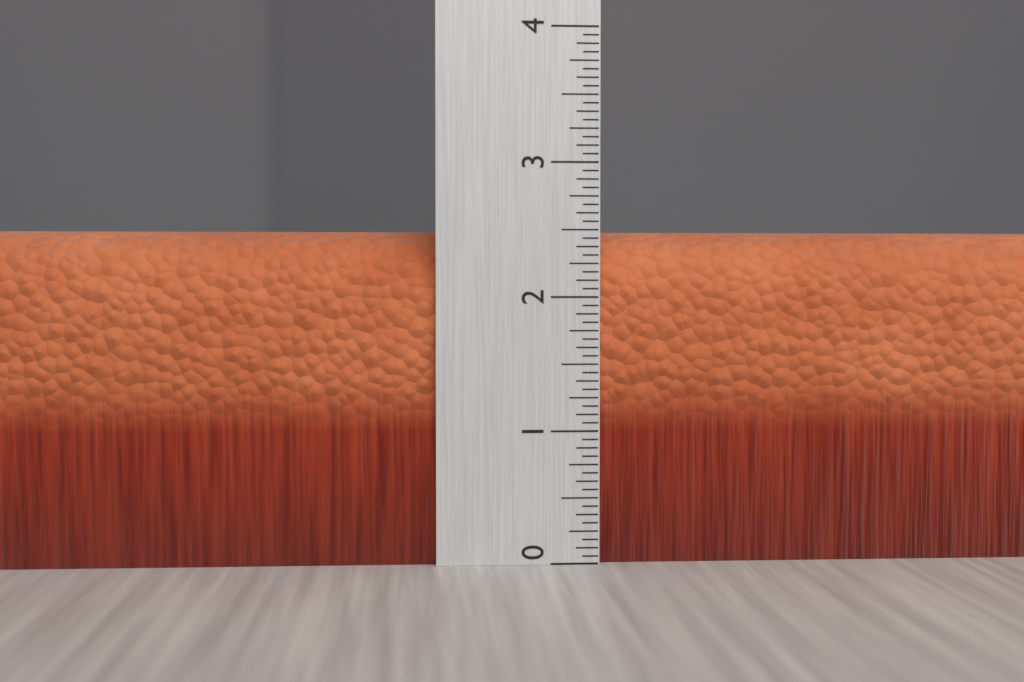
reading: 2.5000 (no unit)
